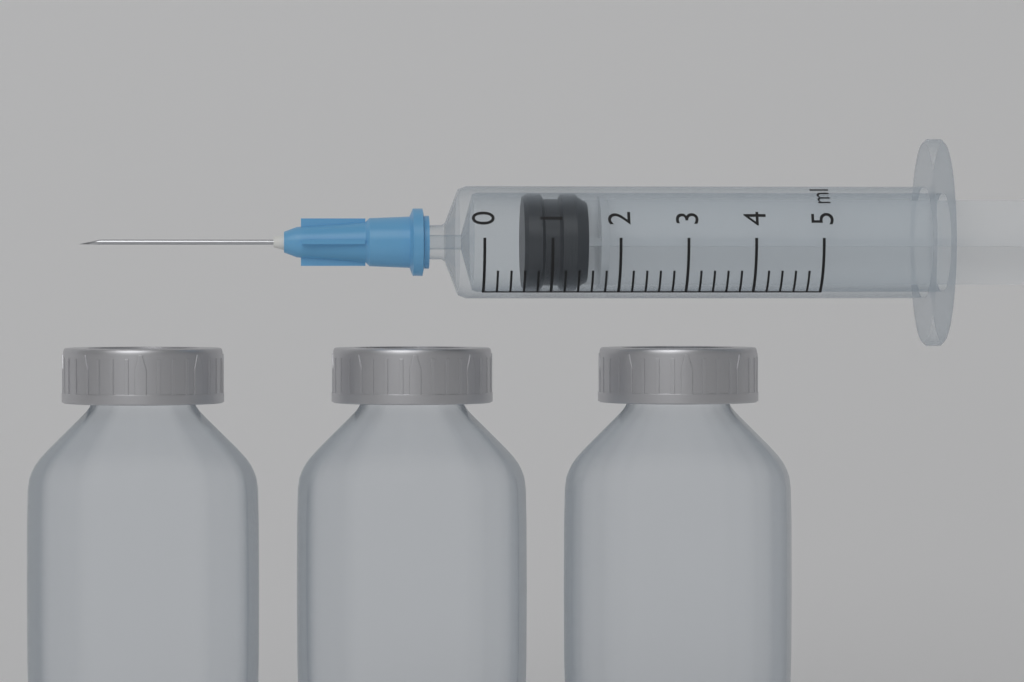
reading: 0.6 ml
